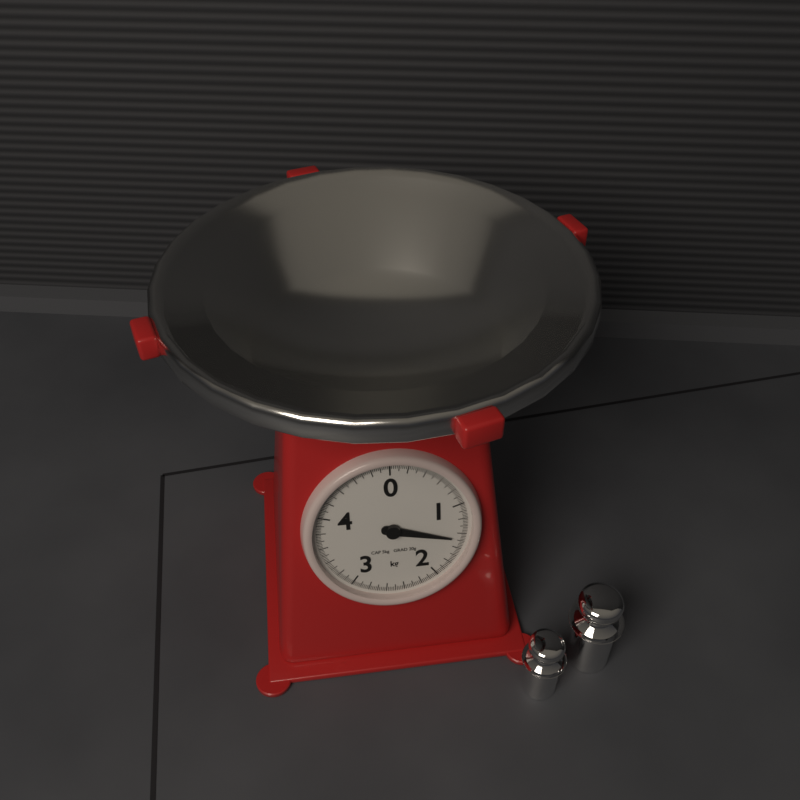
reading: 1.48 kg
